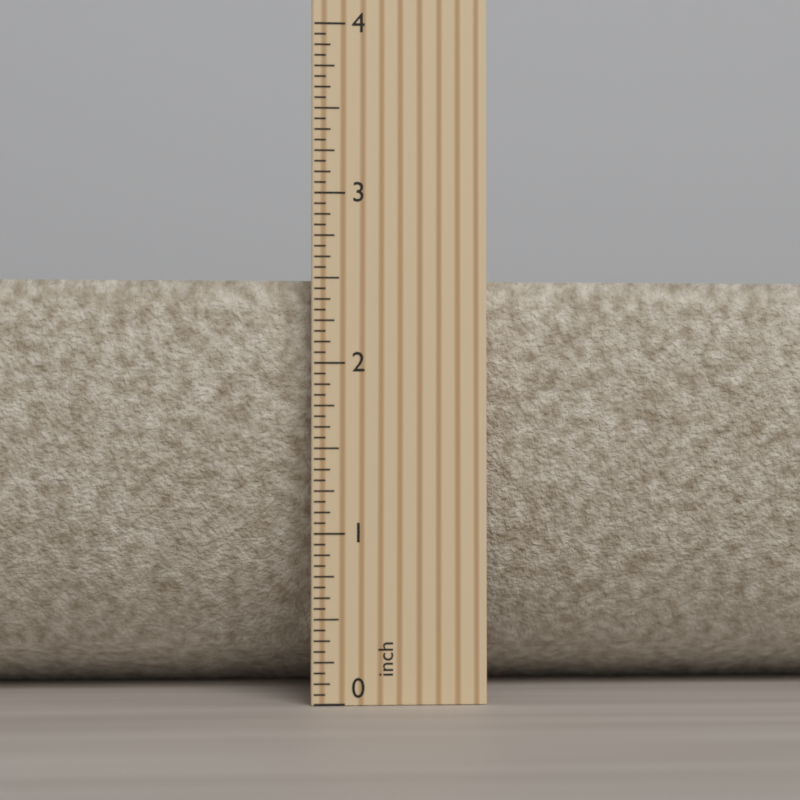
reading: 2.5000 inch
